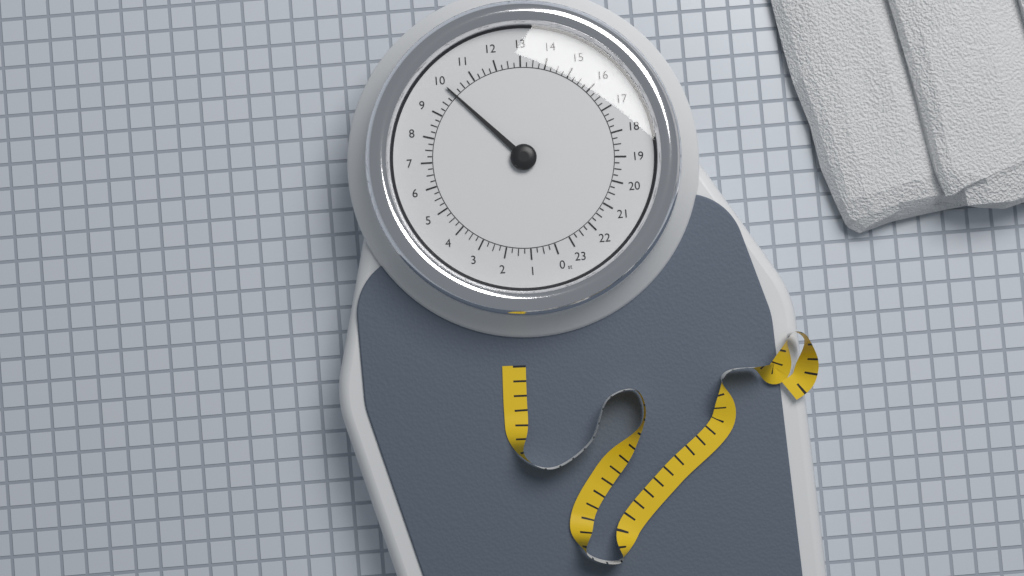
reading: 10.00 st
